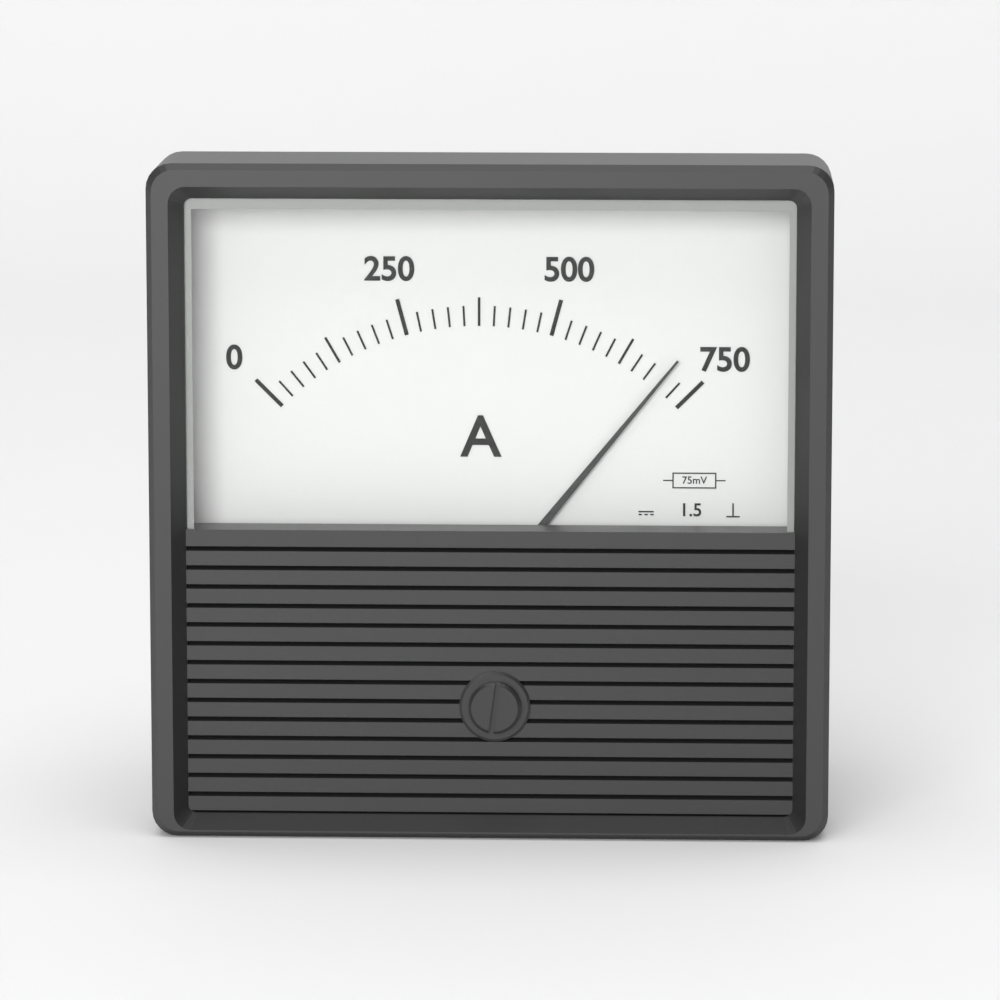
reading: 700 A
